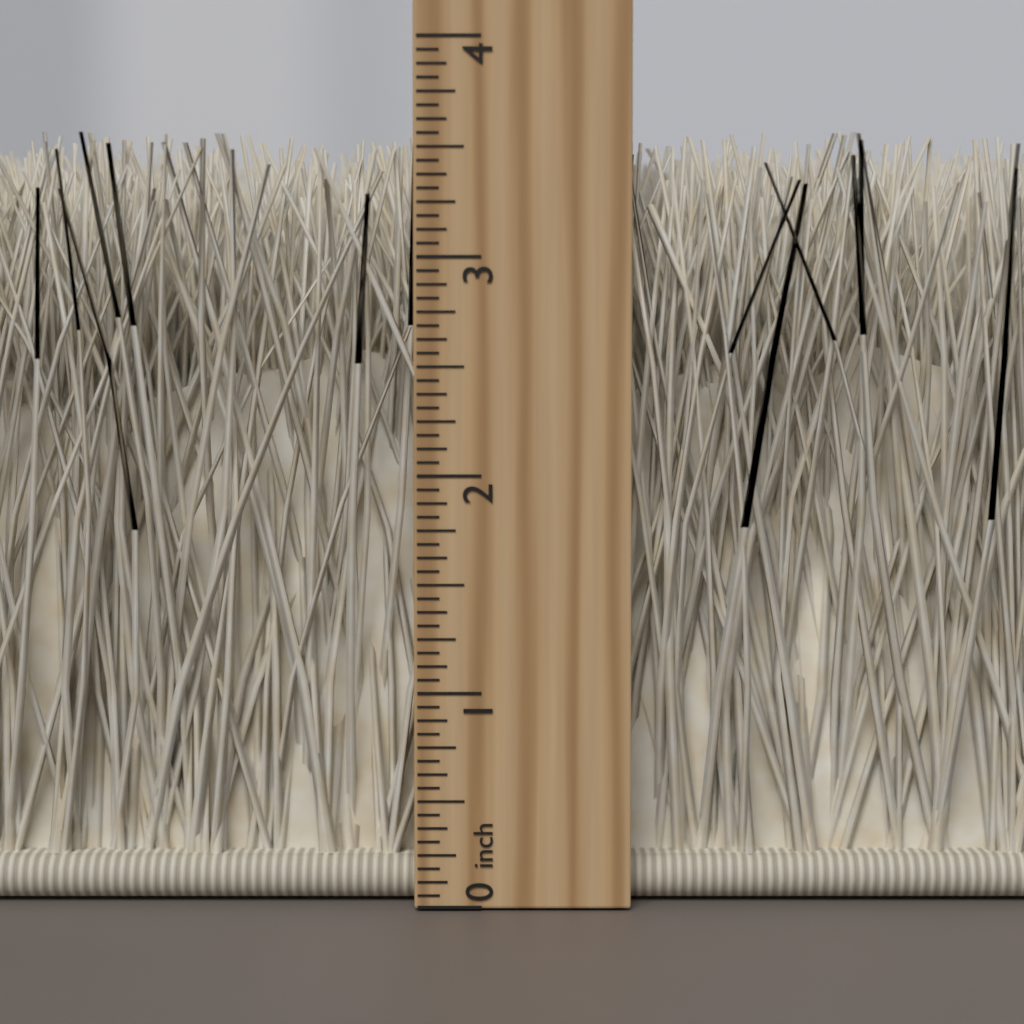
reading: 3.5625 inch
